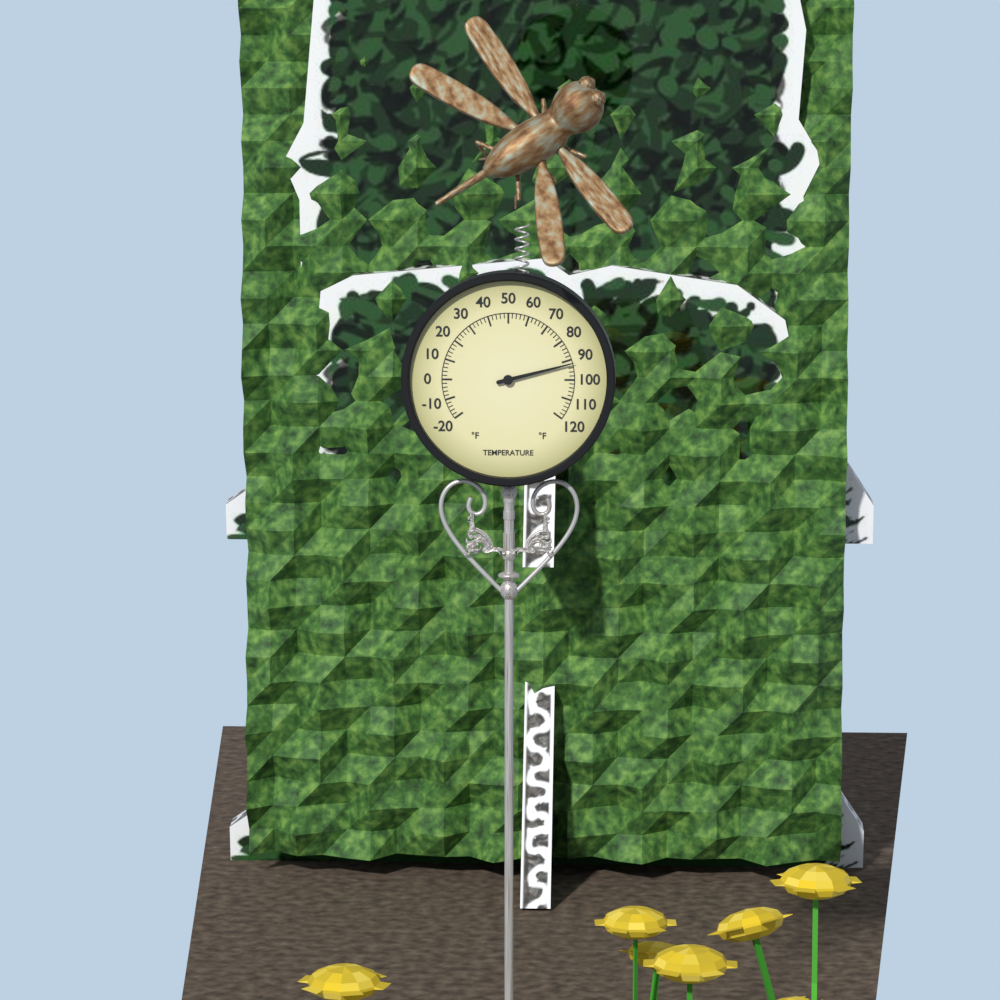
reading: 92 °F
